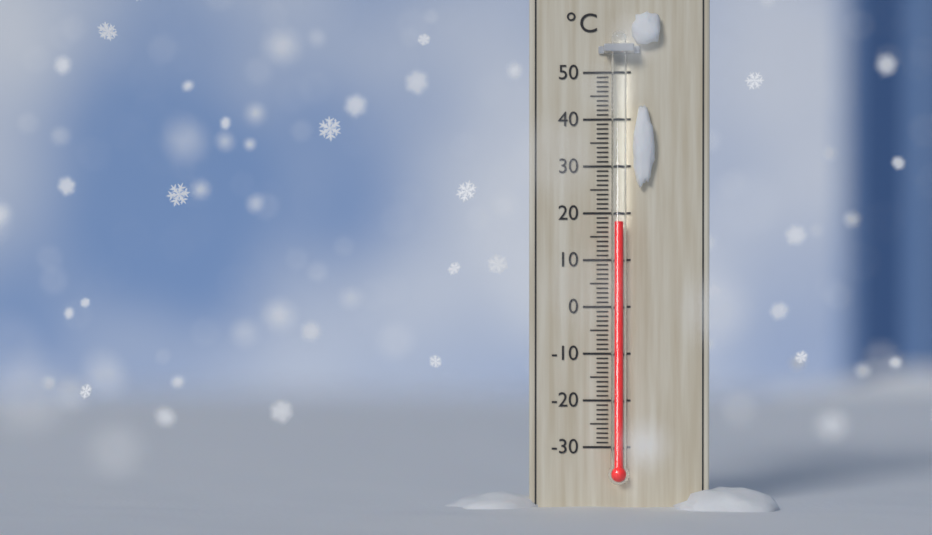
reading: 18 °C
